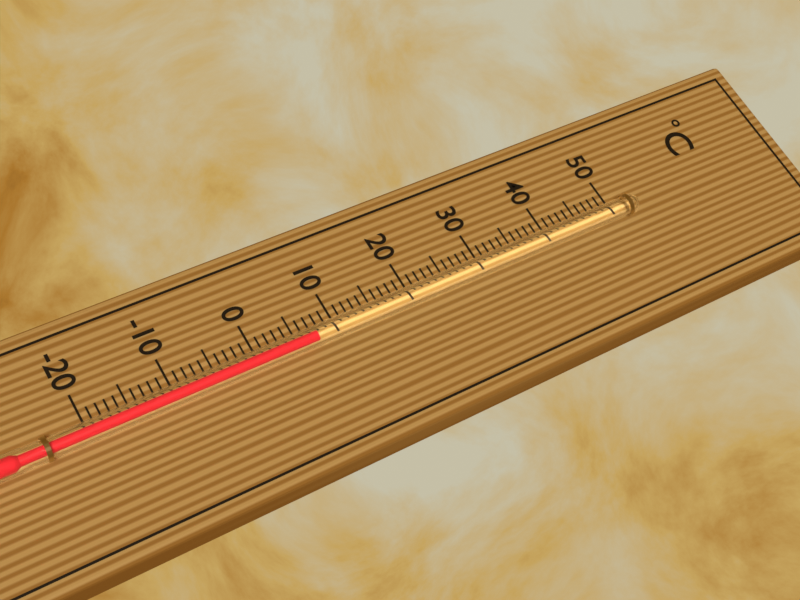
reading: 7 °C
